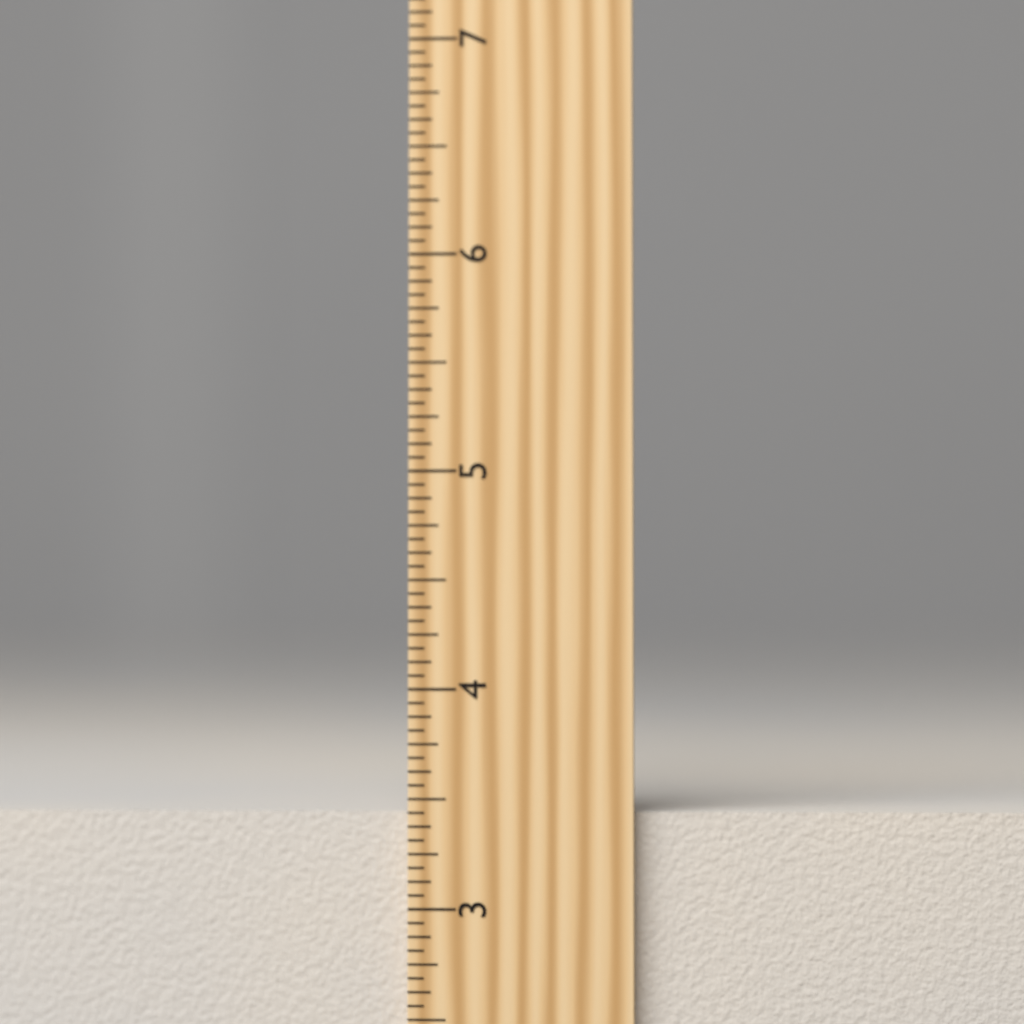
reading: 3.4375 inch
